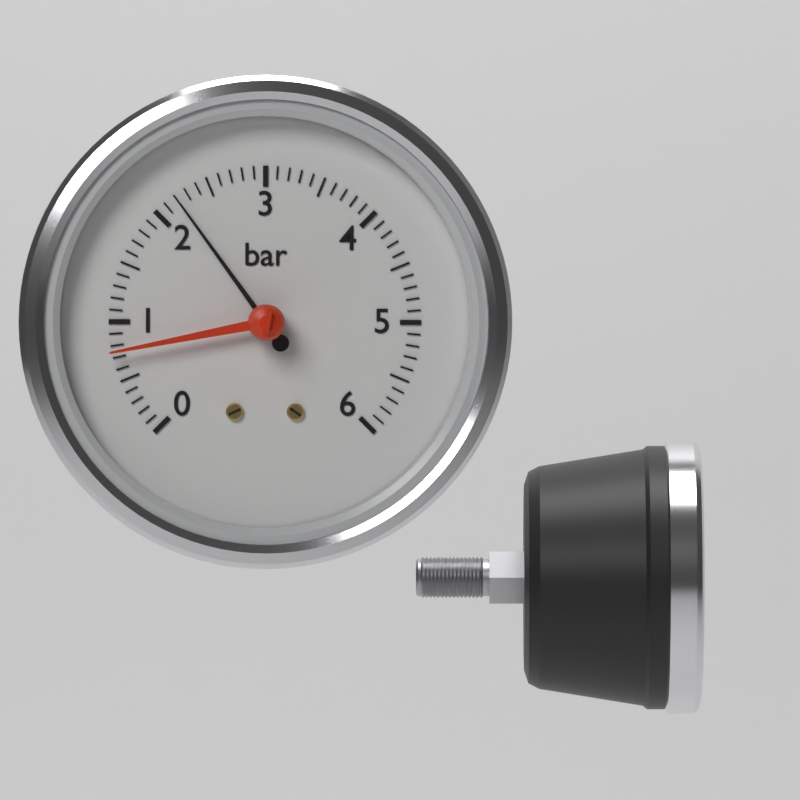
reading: 2.2 bar
